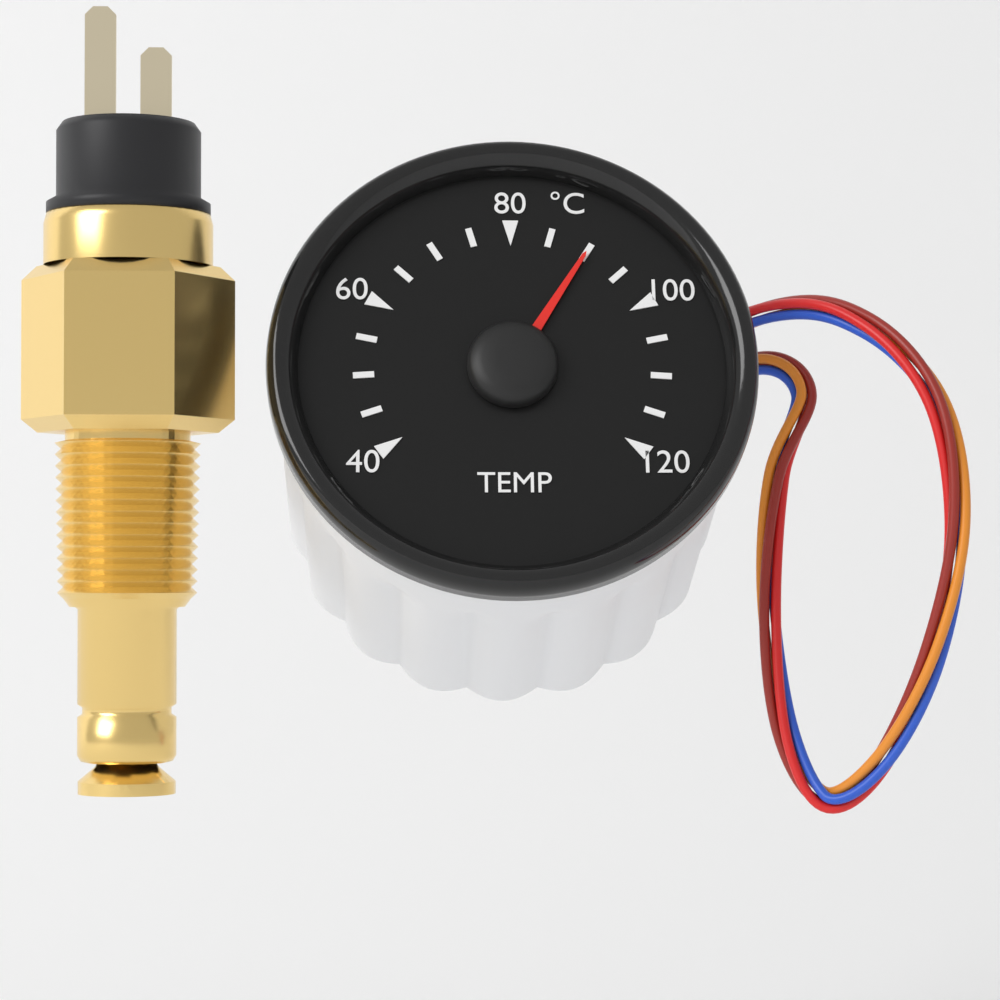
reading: 90 °C
